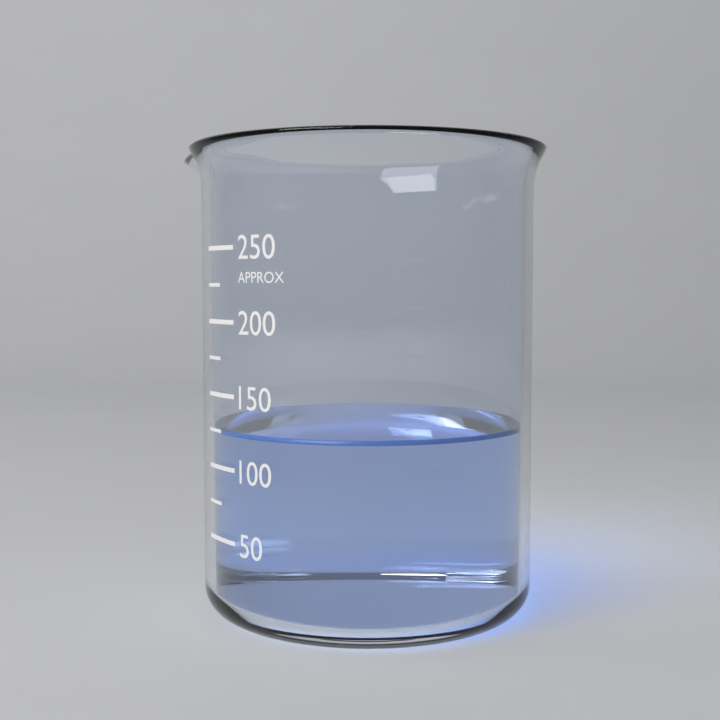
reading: 125 (no unit)
